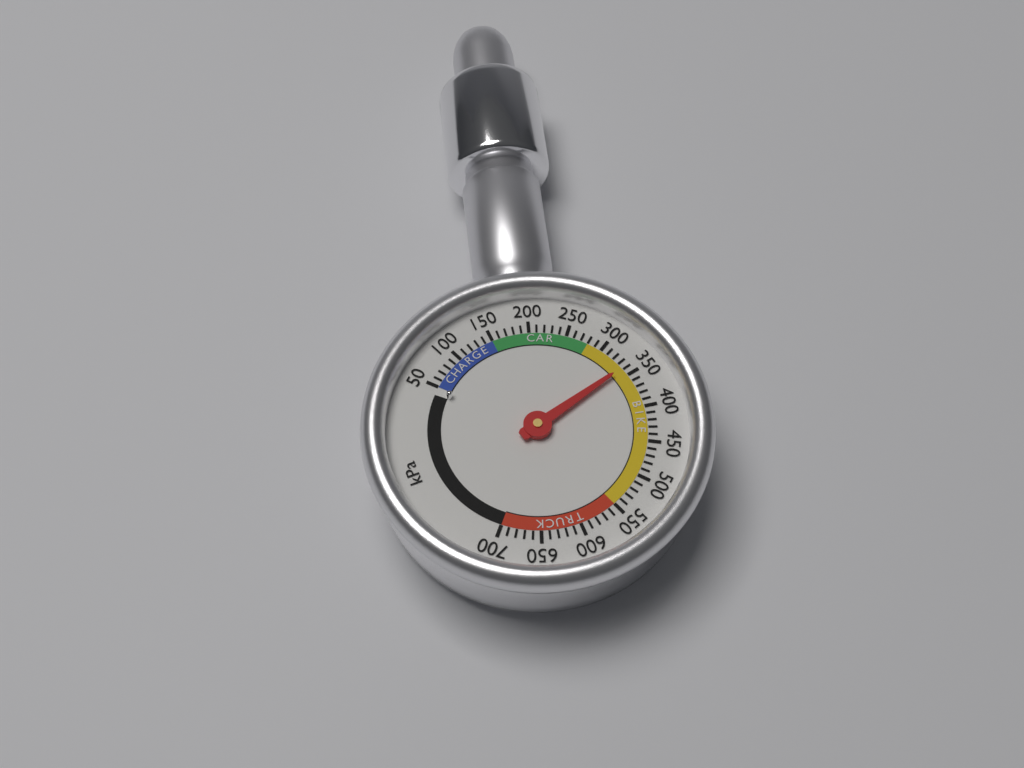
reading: 340 kPa
